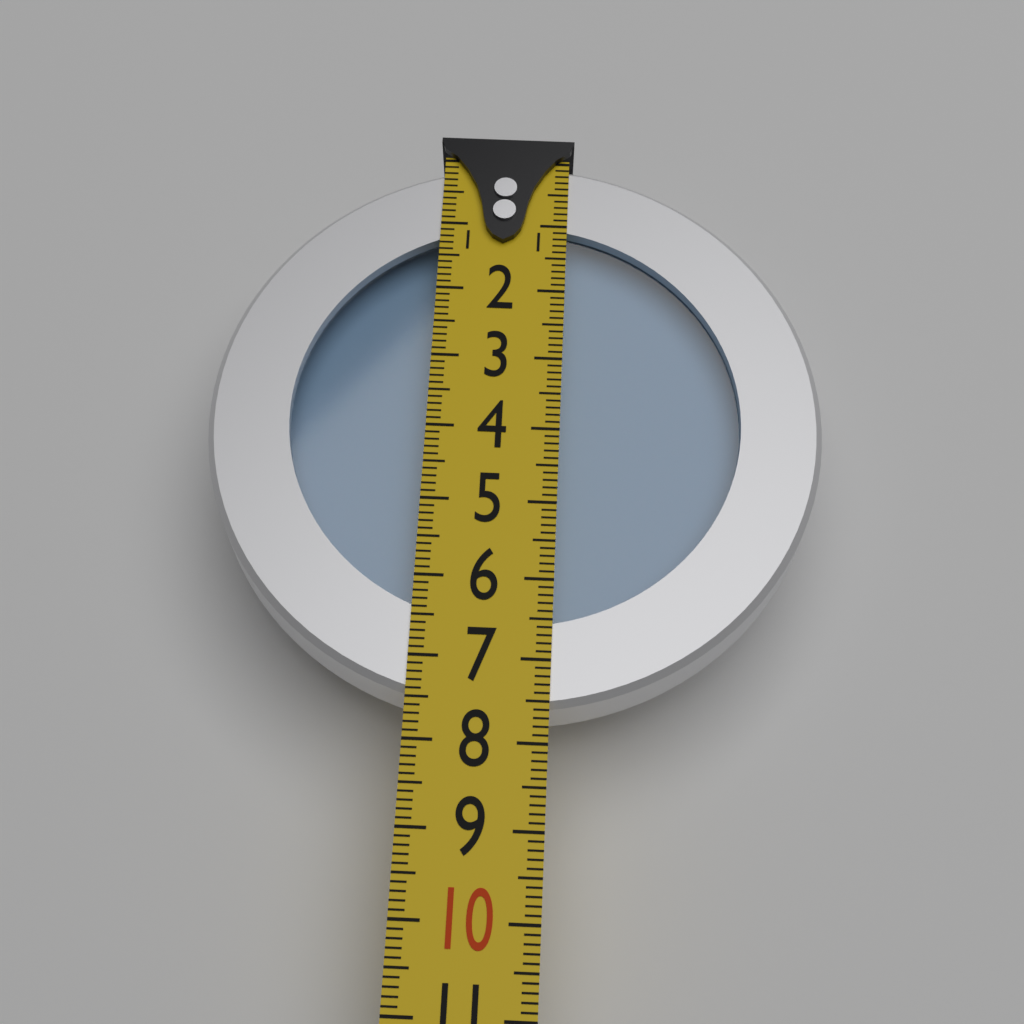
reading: 7.6 (no unit)
